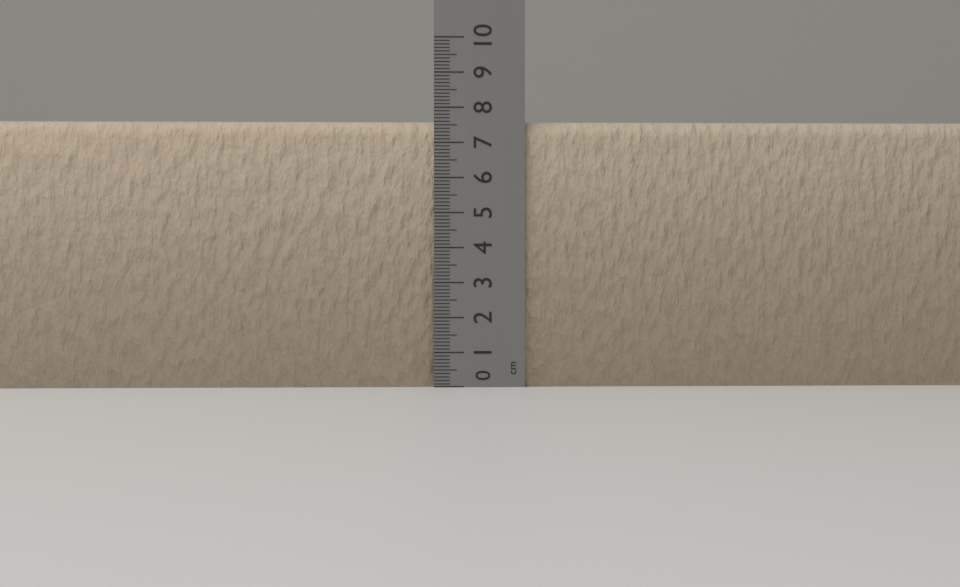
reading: 7.6 cm
